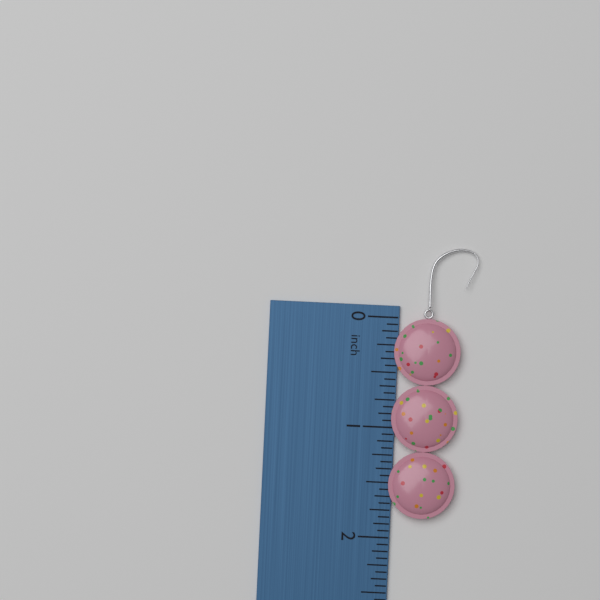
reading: 1.8125 inch
